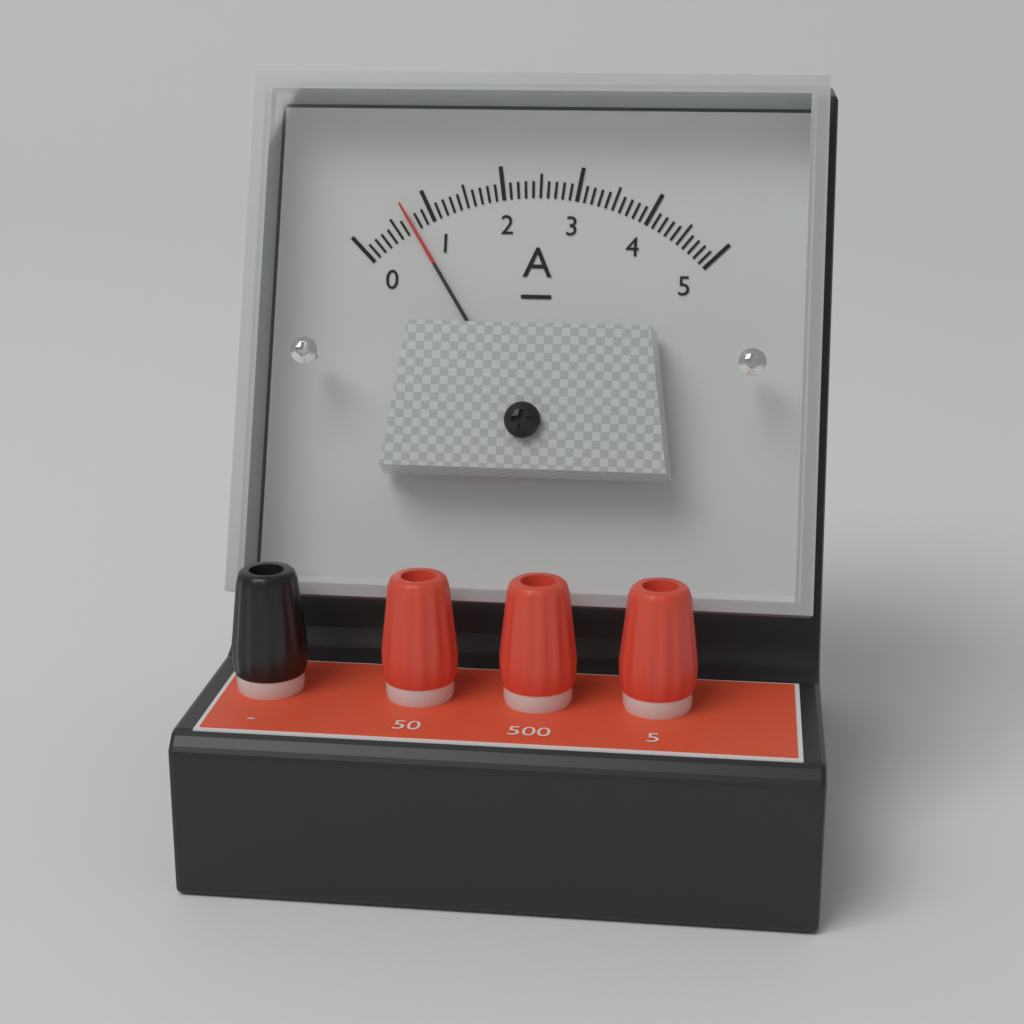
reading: 0.7 A
